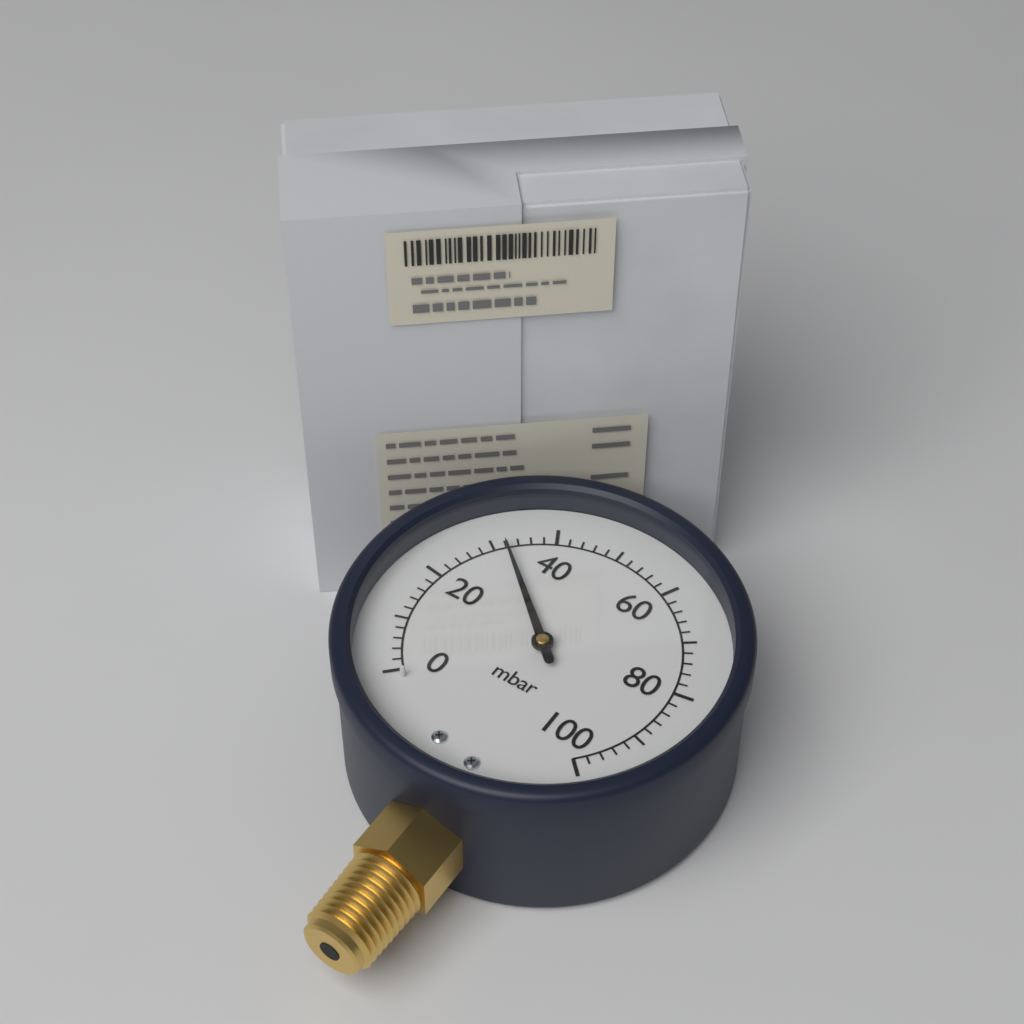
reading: 32 mbar
